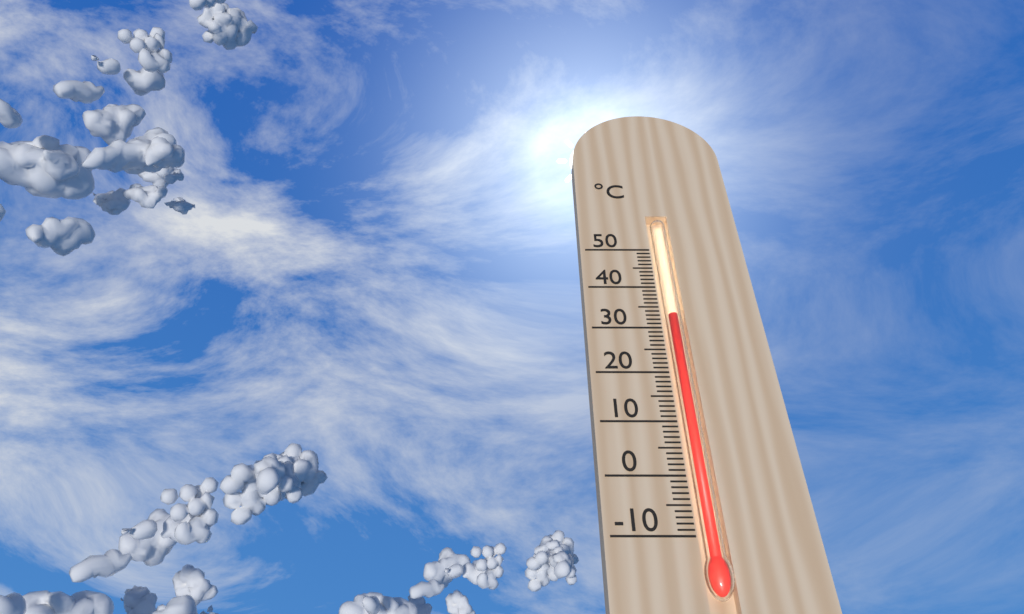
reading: 33 °C
